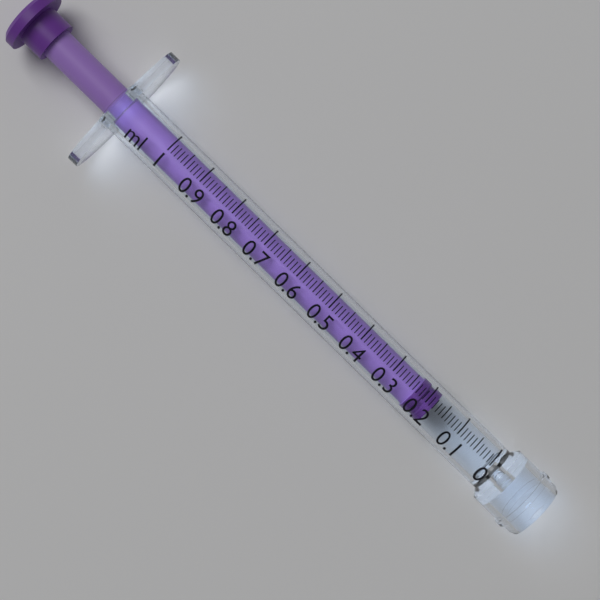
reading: 0.18 ml
